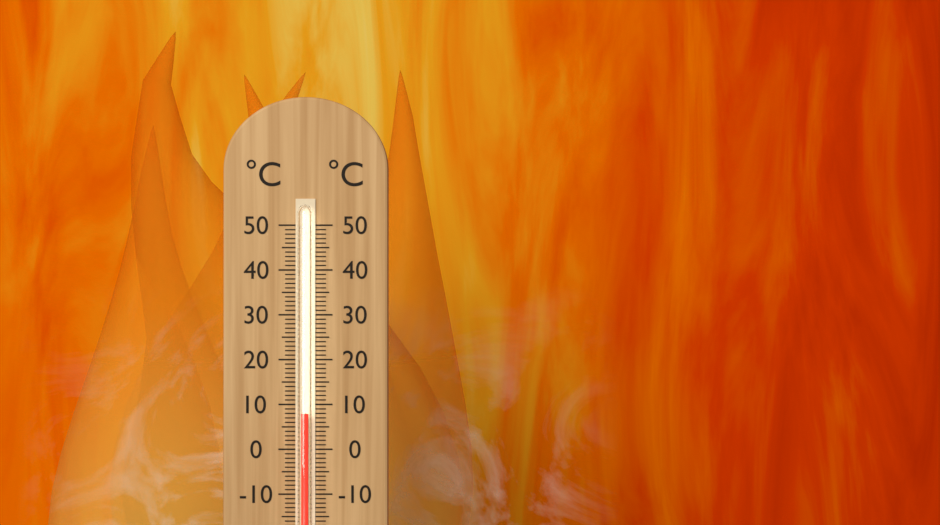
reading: 8 °C
